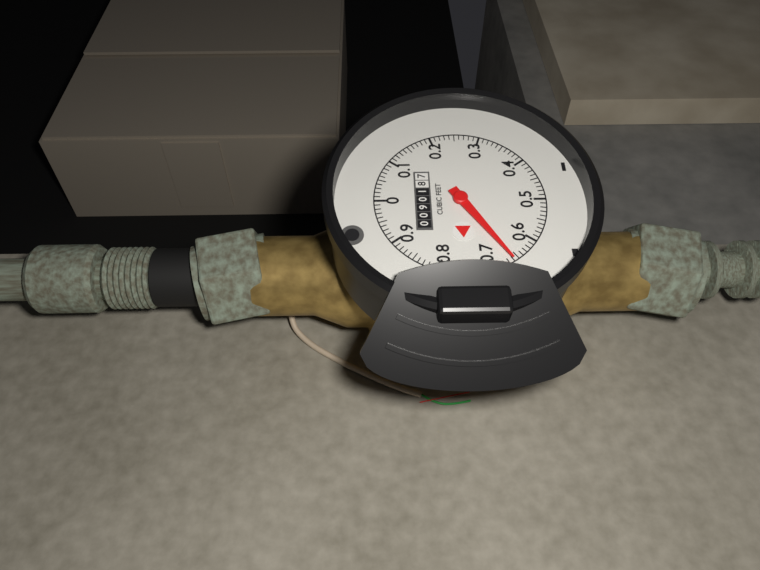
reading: 0.66 cubic feet
